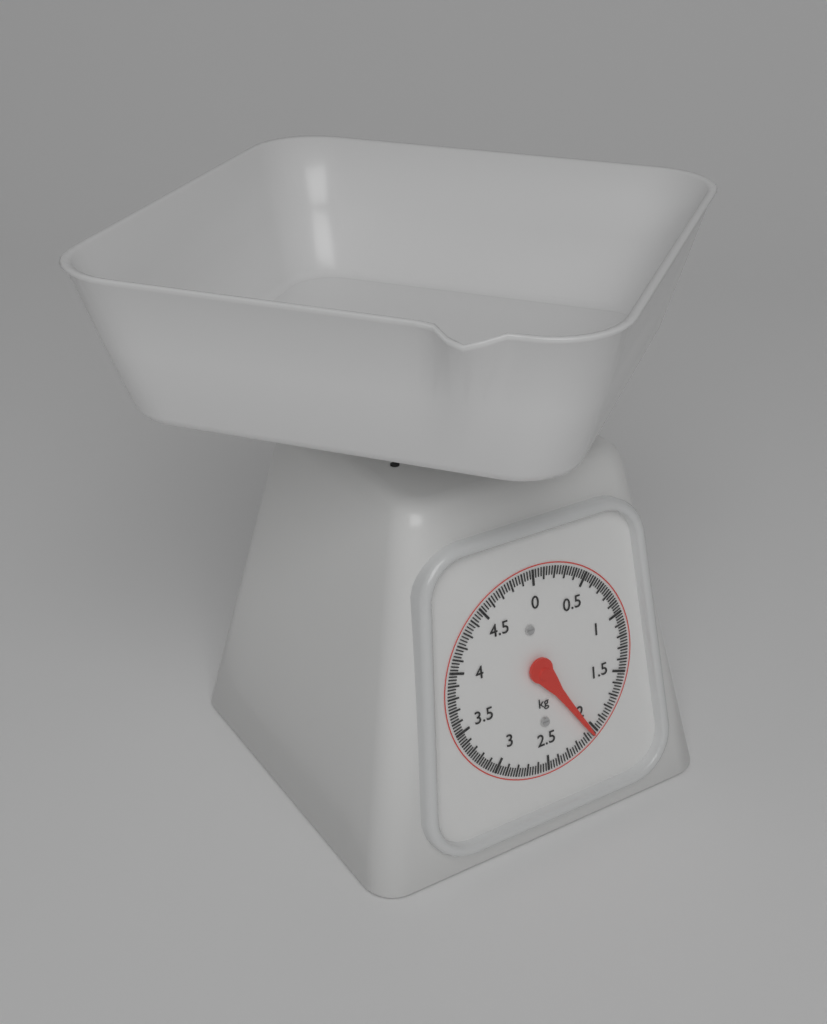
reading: 2.050 kg
